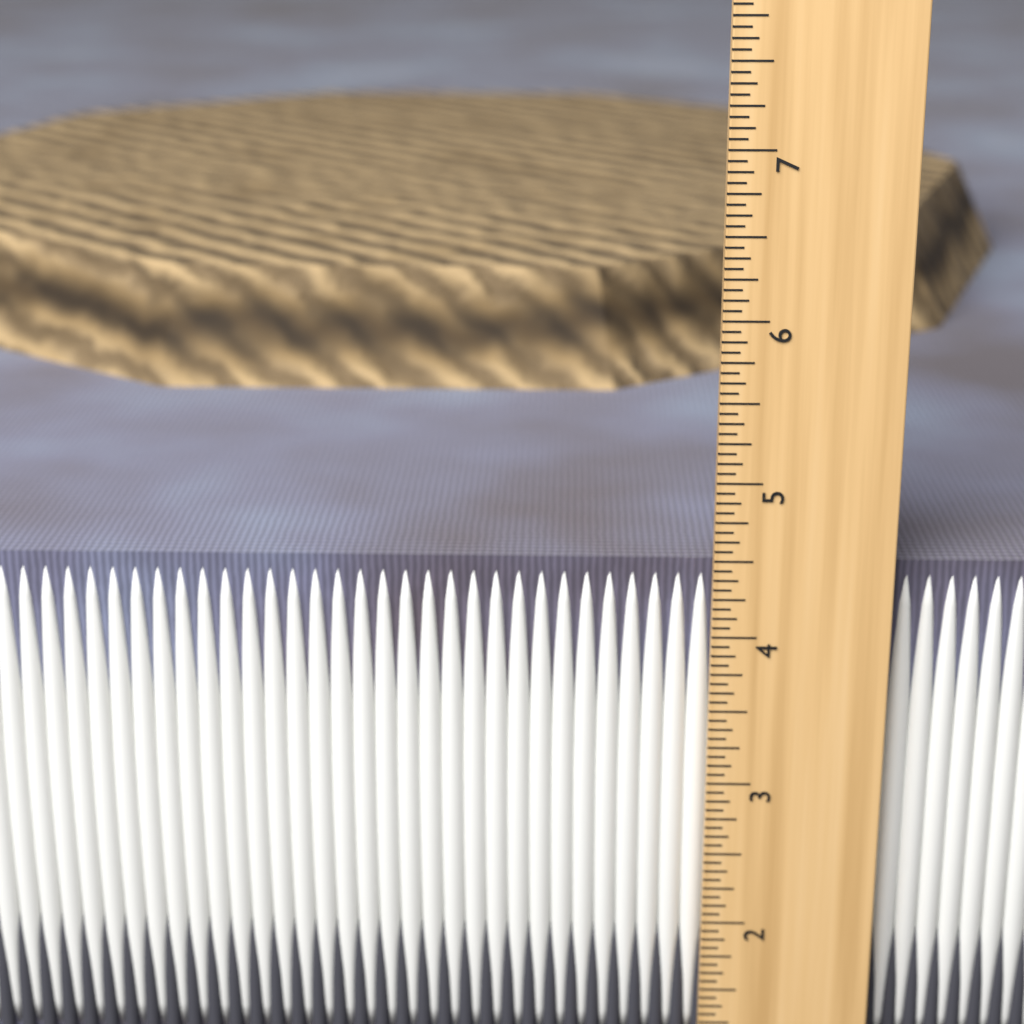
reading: 4.4375 in
